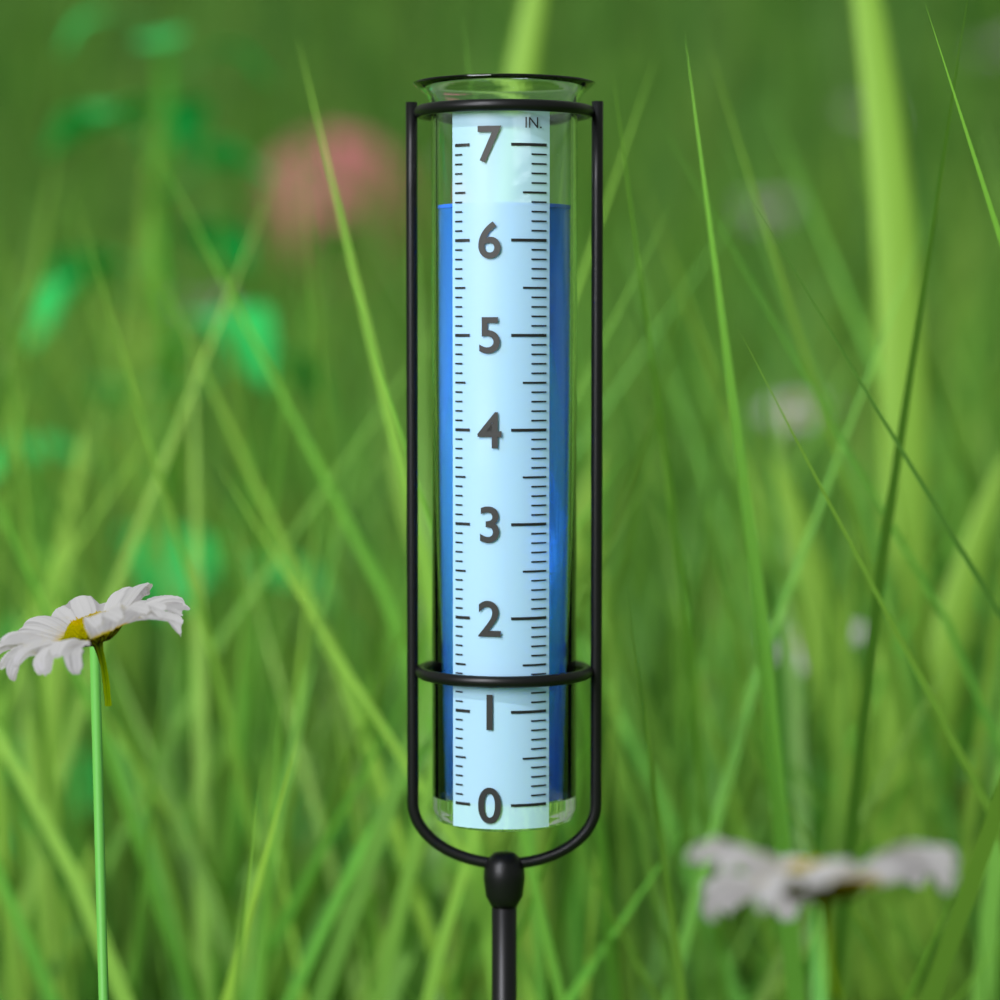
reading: 6.4 in
